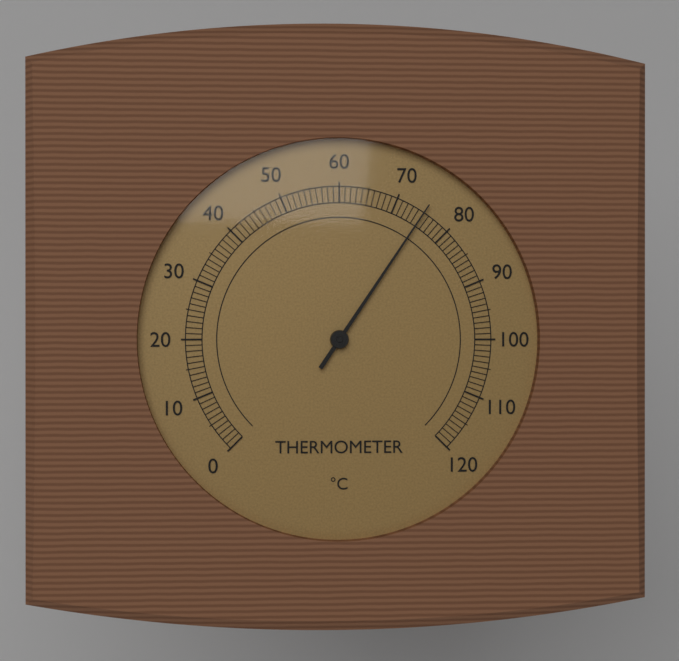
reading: 75 °C
